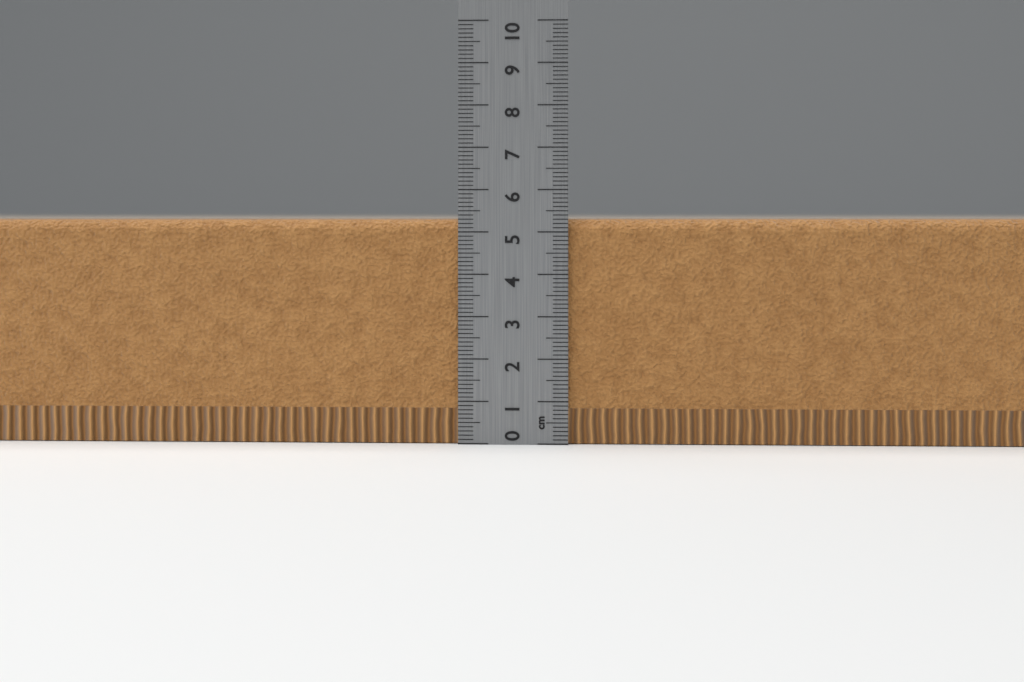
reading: 5.3 cm
